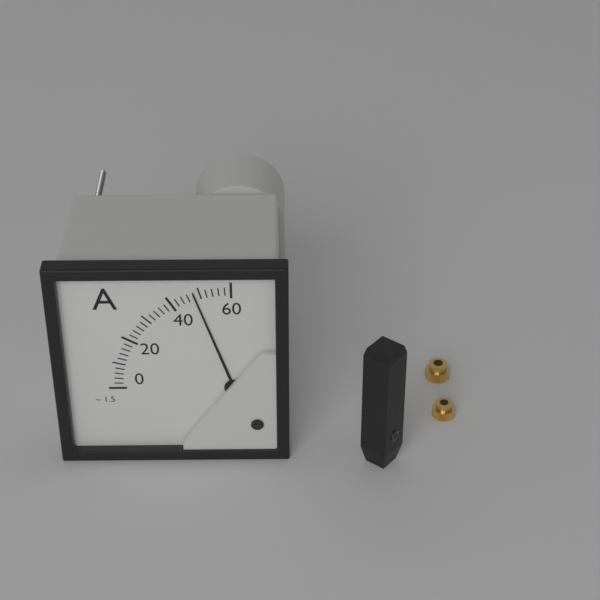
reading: 48 A
